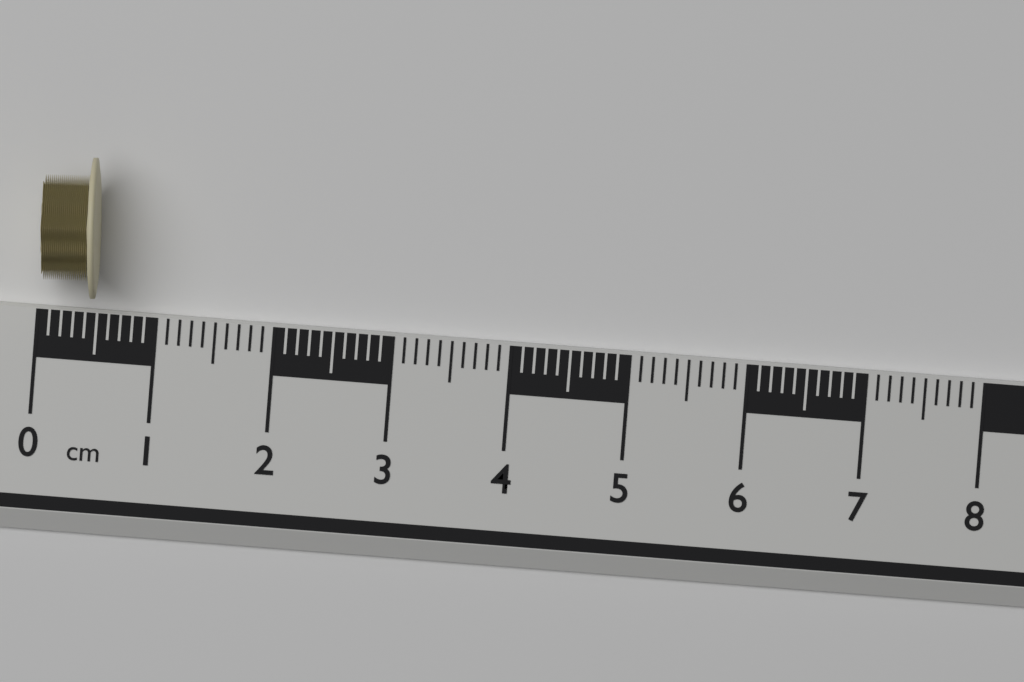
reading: 0.5 cm
